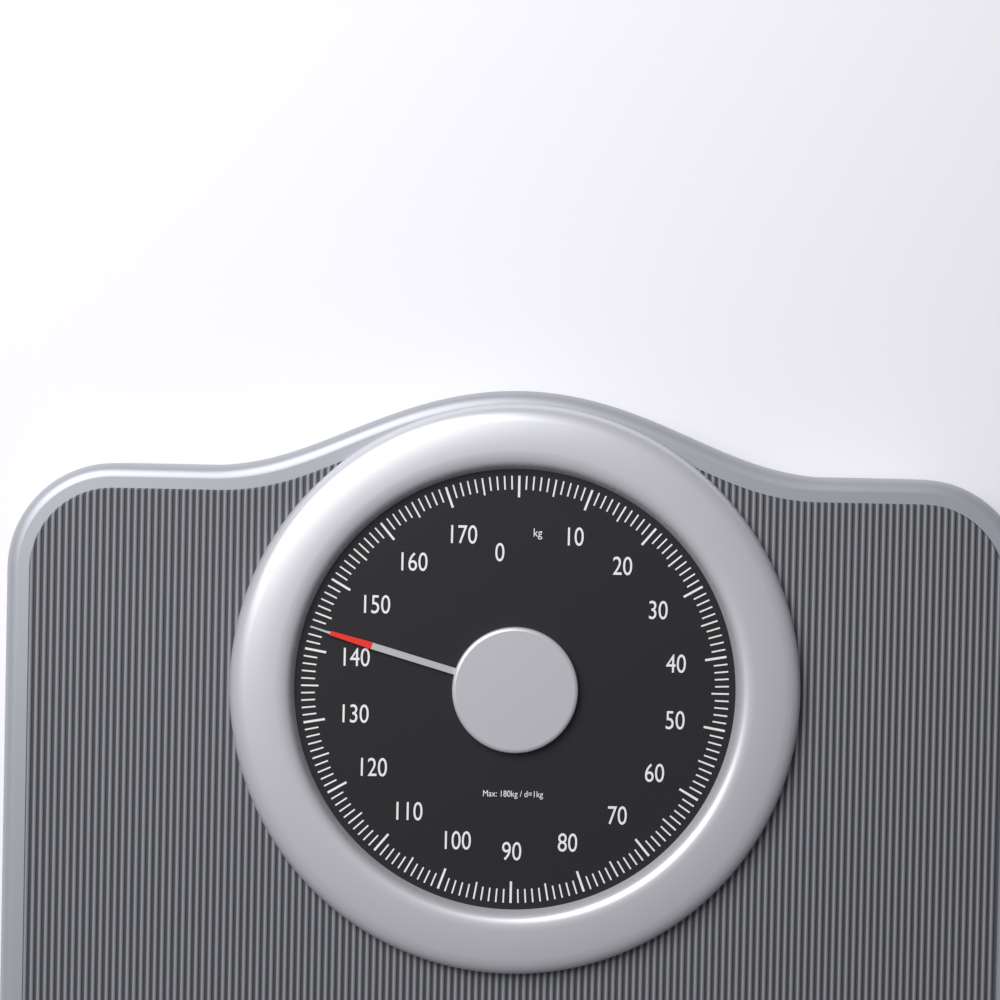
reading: 143 kg
